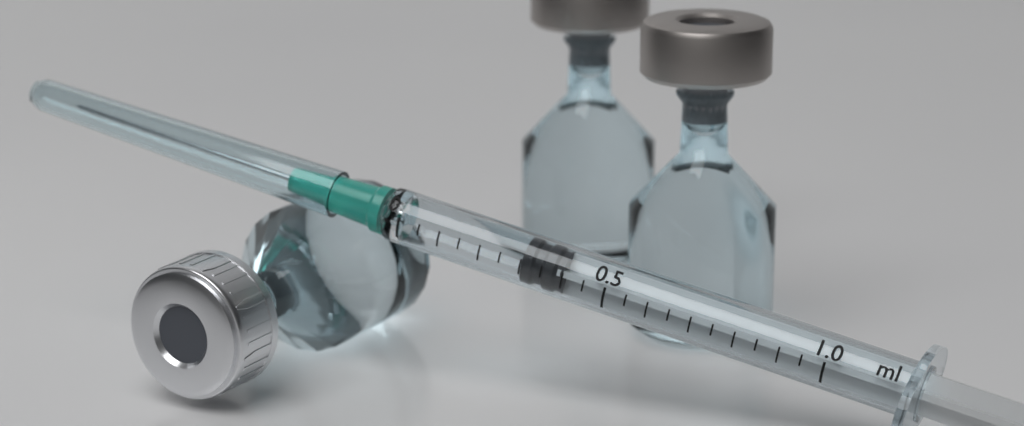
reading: 0.30 ml
